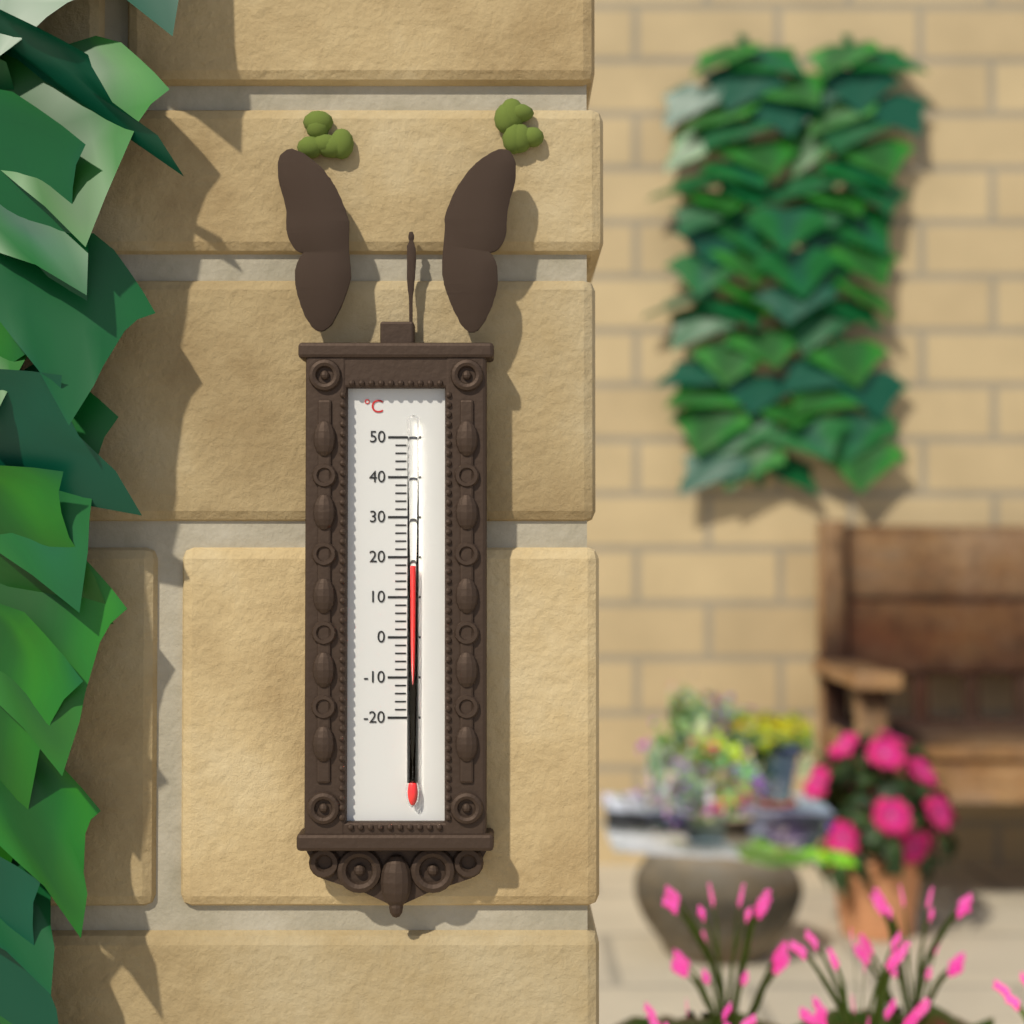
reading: 18 °C
